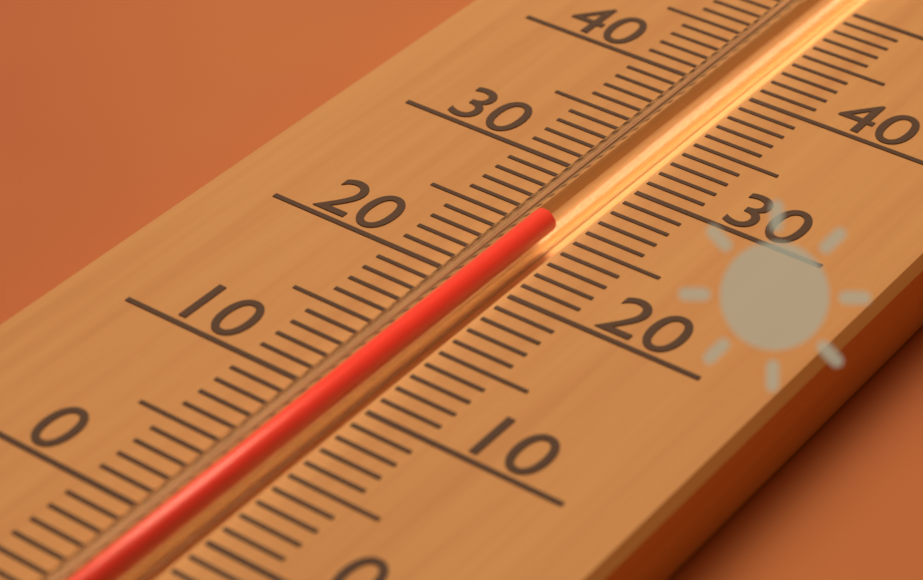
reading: 25 (no unit)
